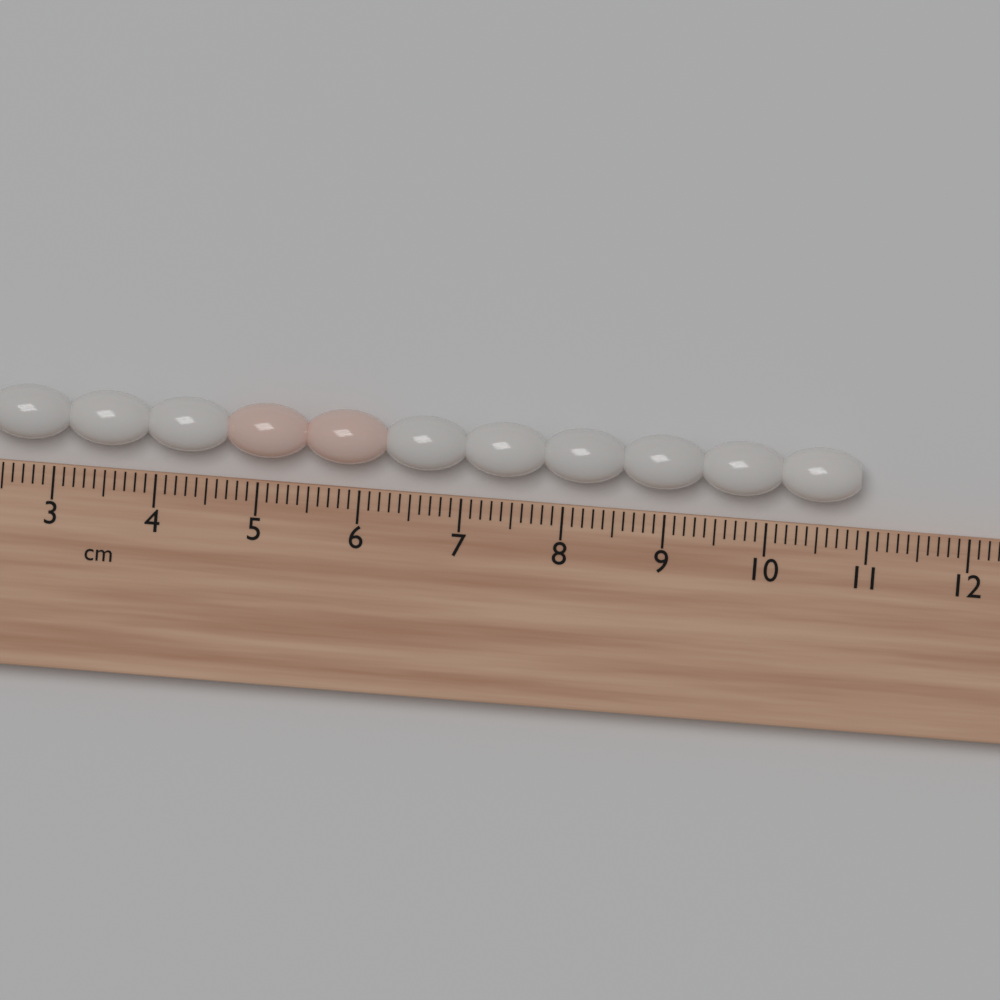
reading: 10.9 cm
